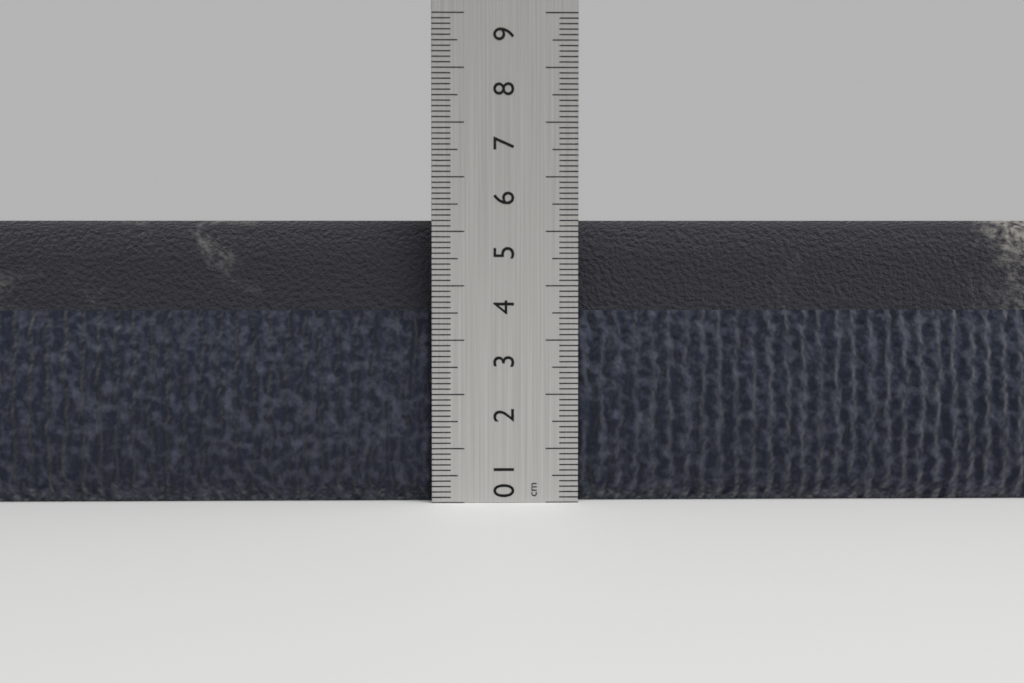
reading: 5.2 cm
